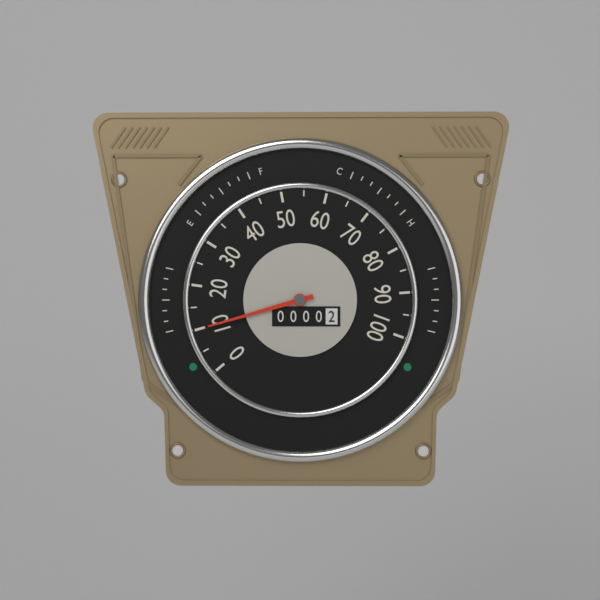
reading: 10 (no unit)
